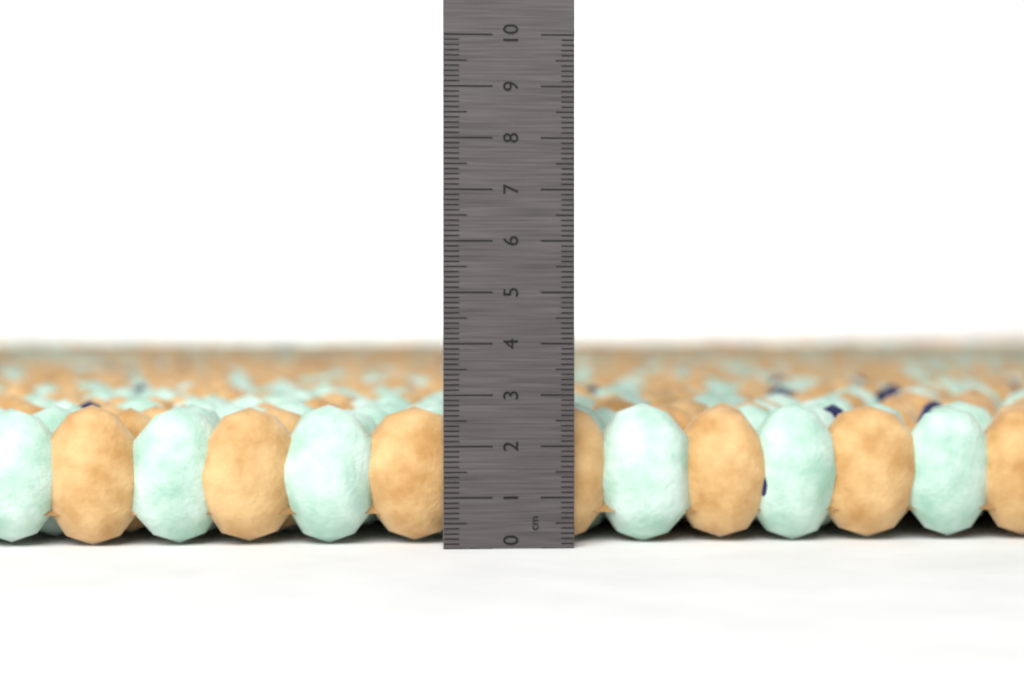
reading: 2.8 cm
